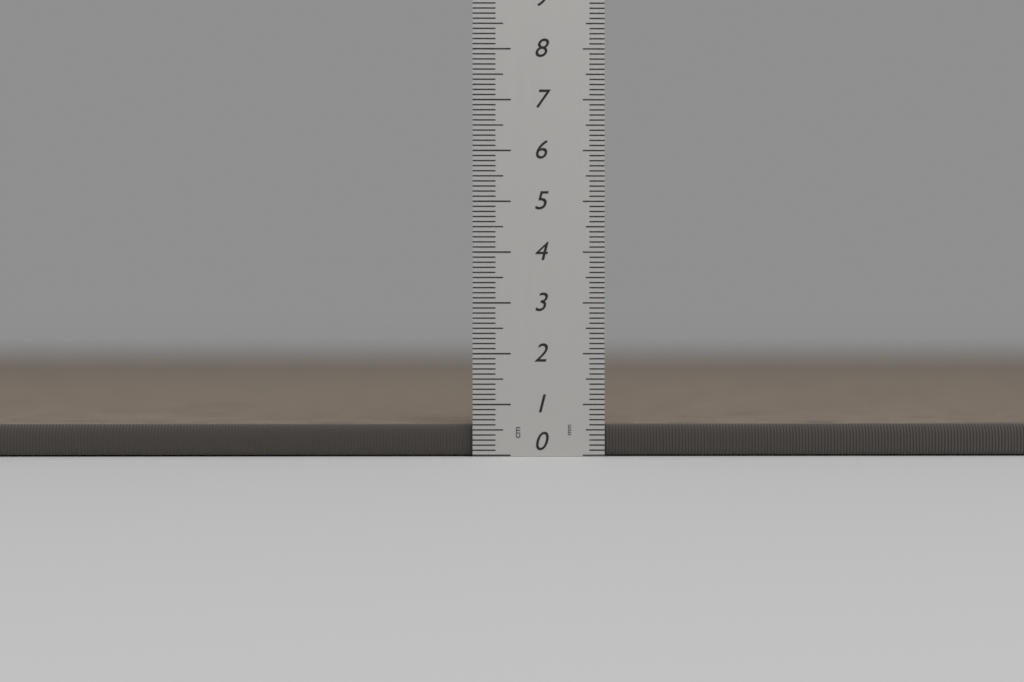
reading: 0.6 cm
